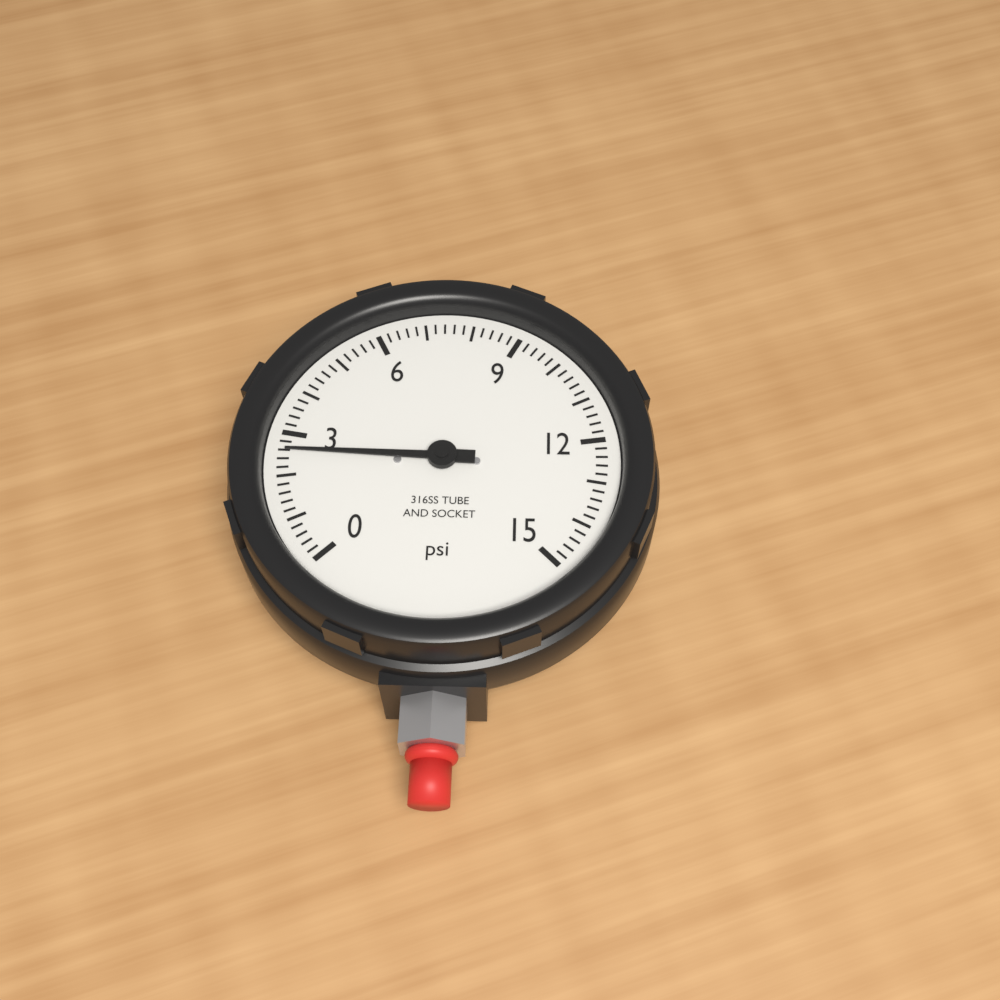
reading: 2.6 psi
